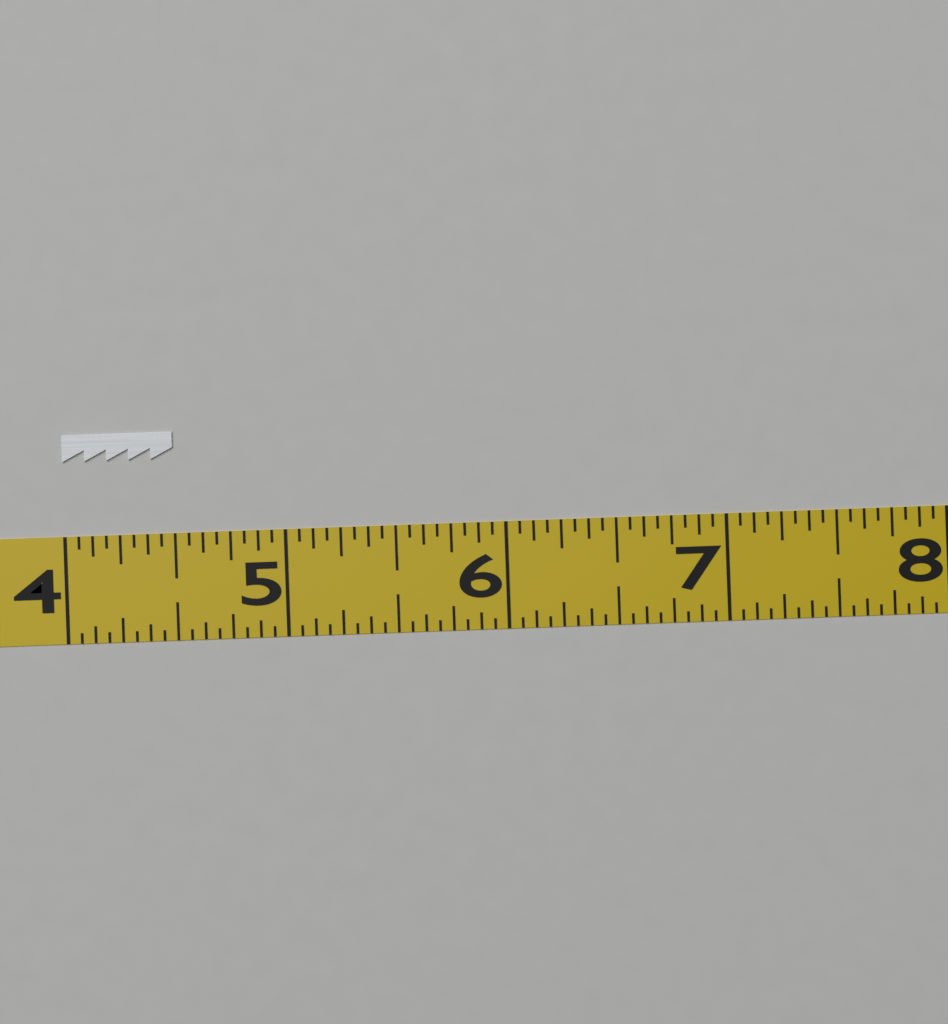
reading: 4.5000 (no unit)
